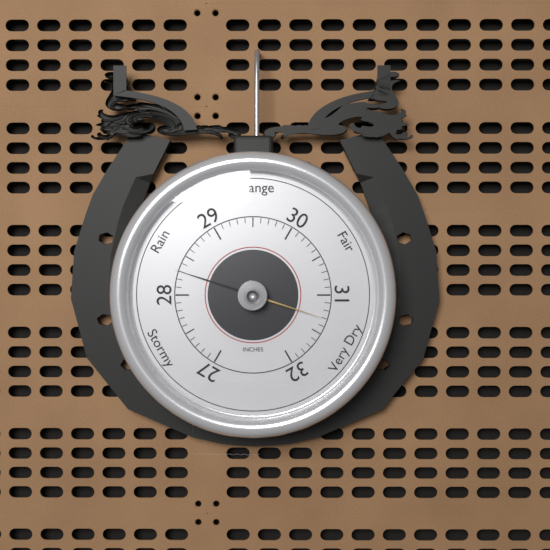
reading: 28.3 inHg
